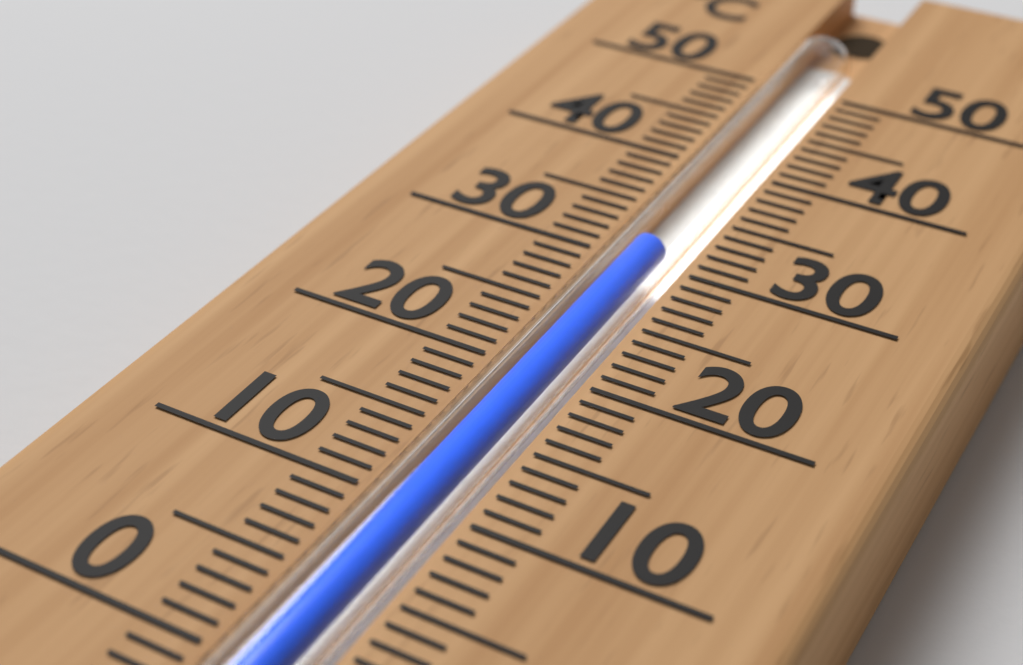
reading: 31 °C
